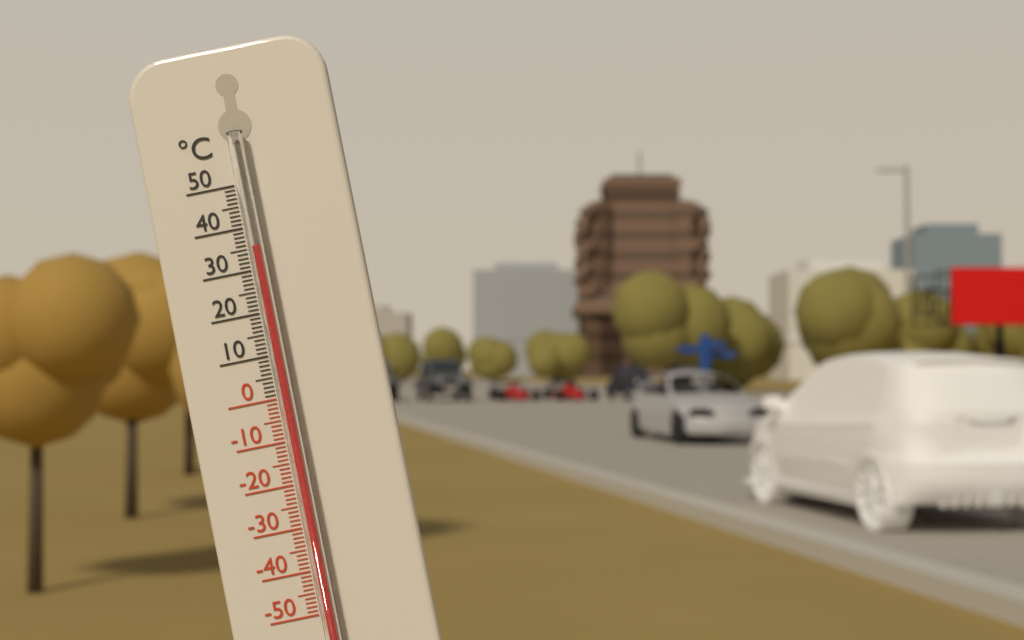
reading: 35 °C
